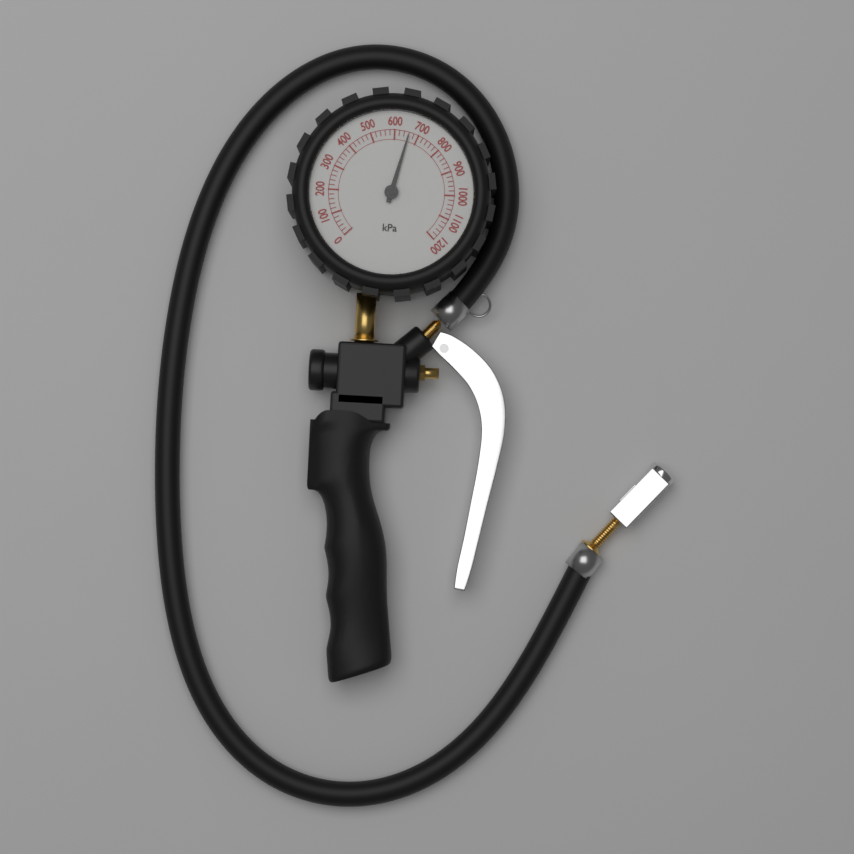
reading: 660 kPa
